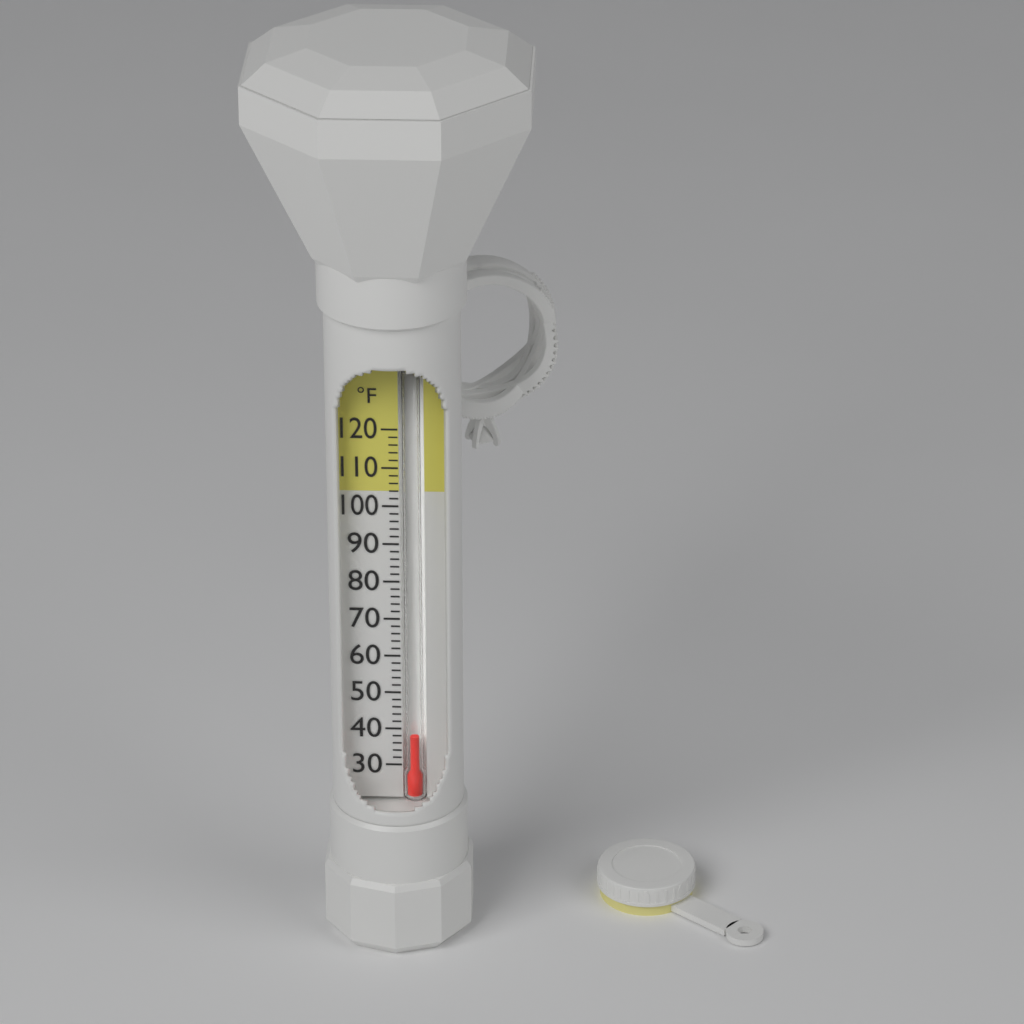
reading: 38 °F
